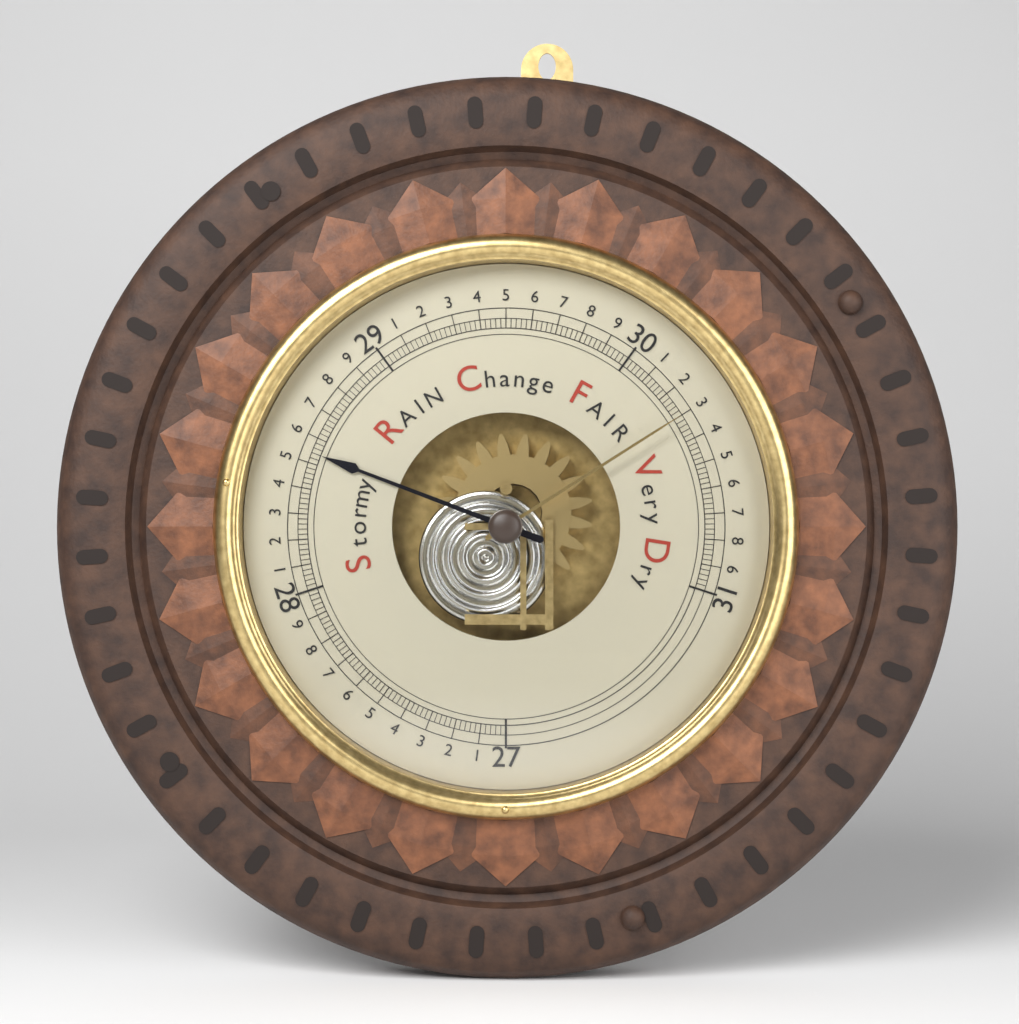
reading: 28.54 inHg
